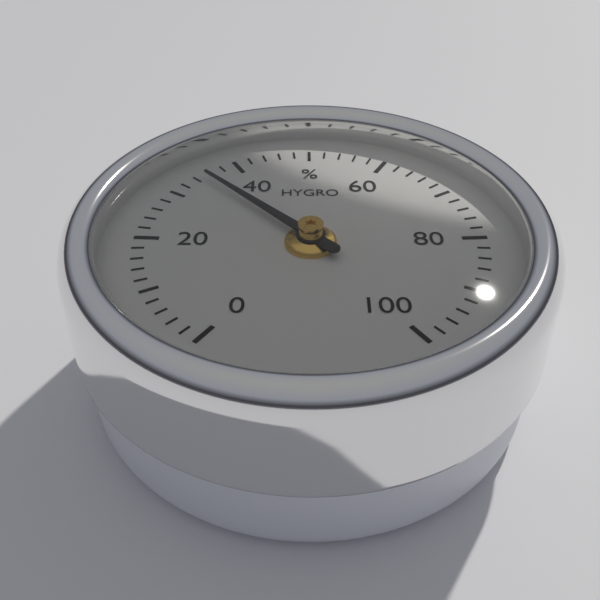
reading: 35 %
